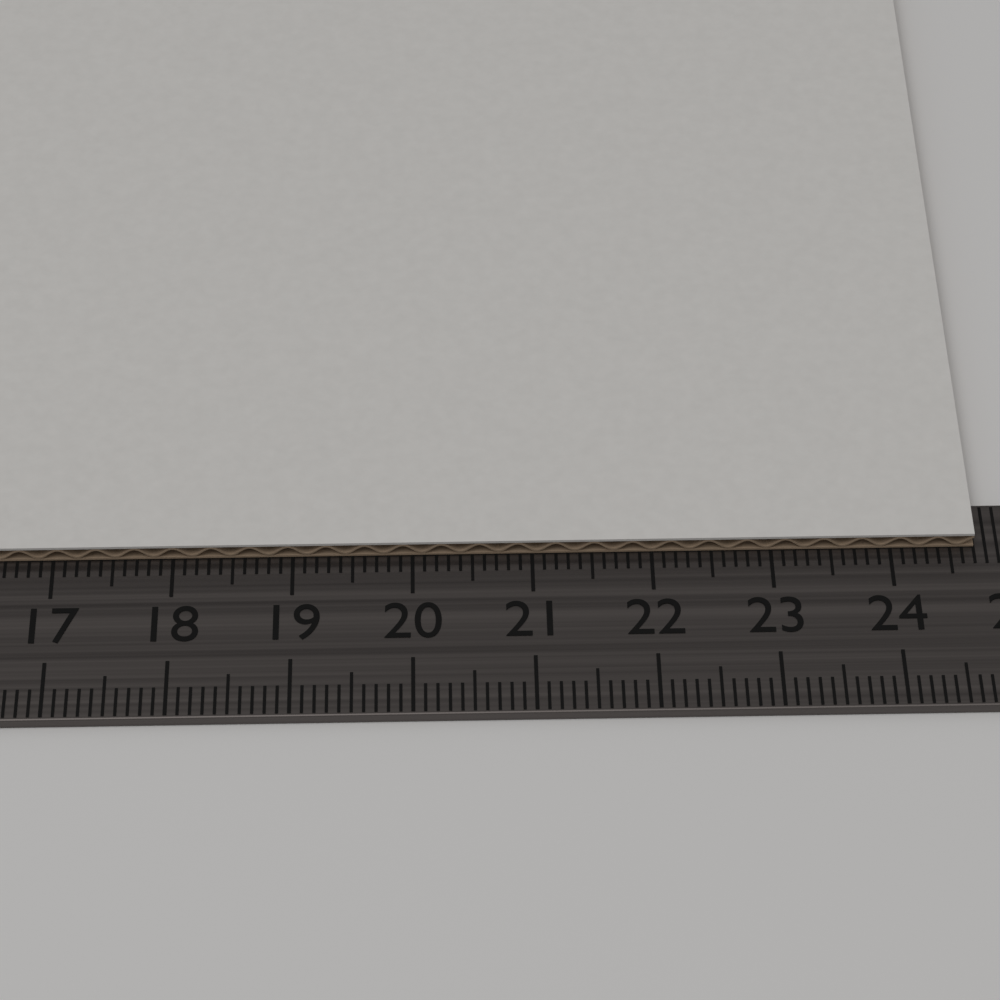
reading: 24.7 cm
